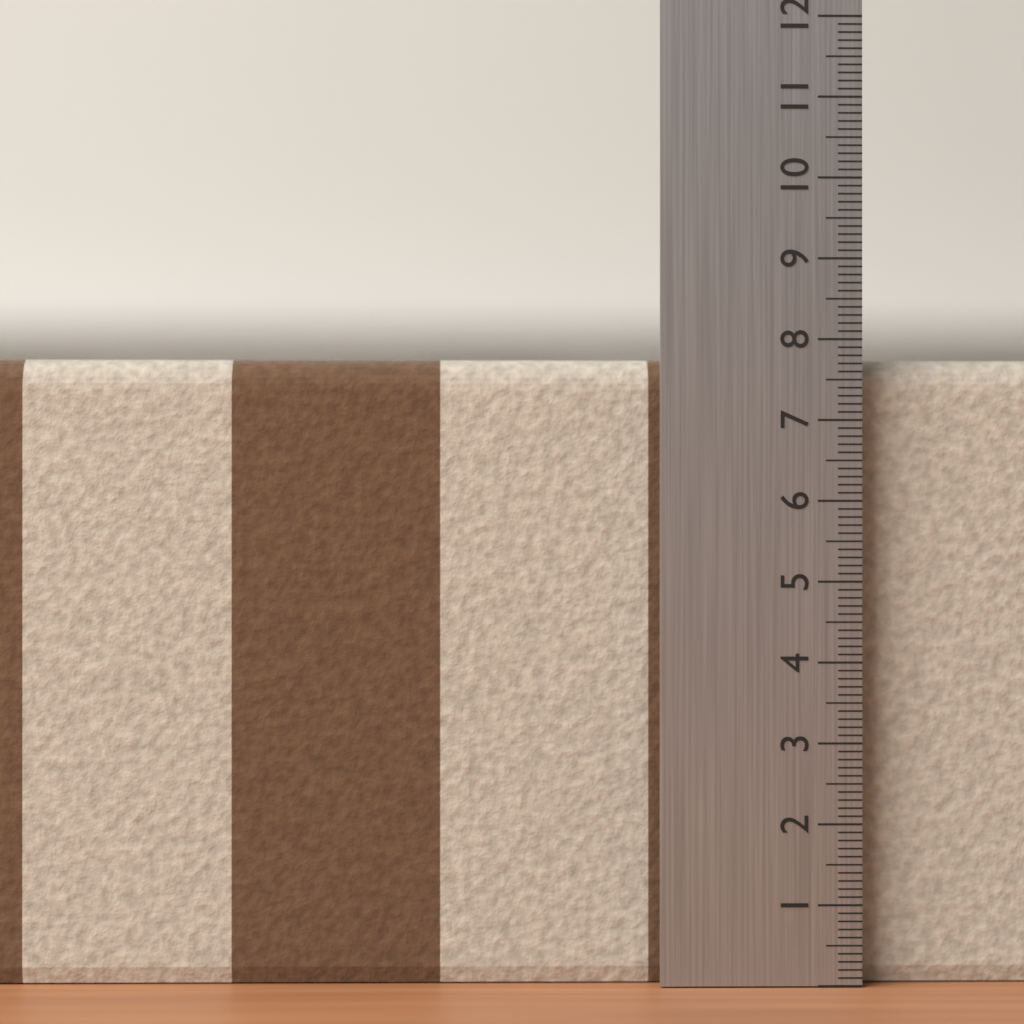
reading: 7.8 (no unit)
